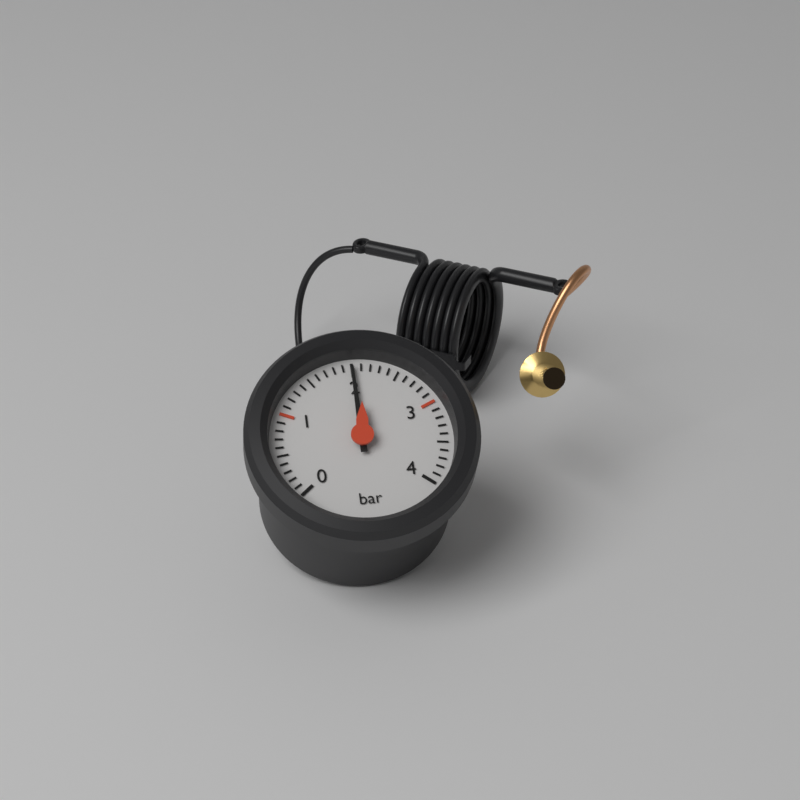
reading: 2.0 bar
